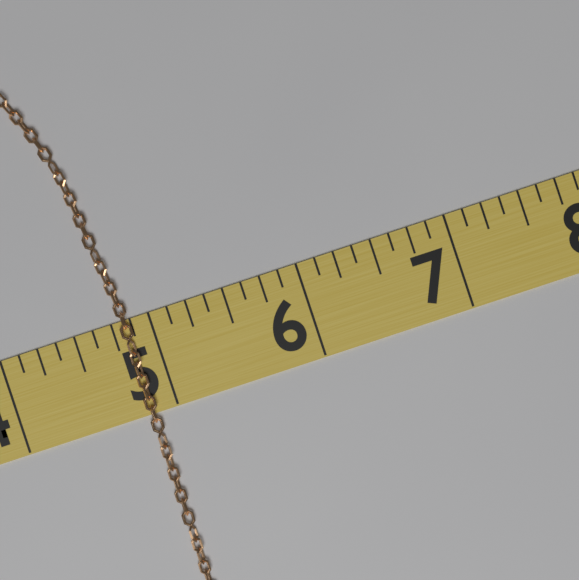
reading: 4.875 (no unit)
